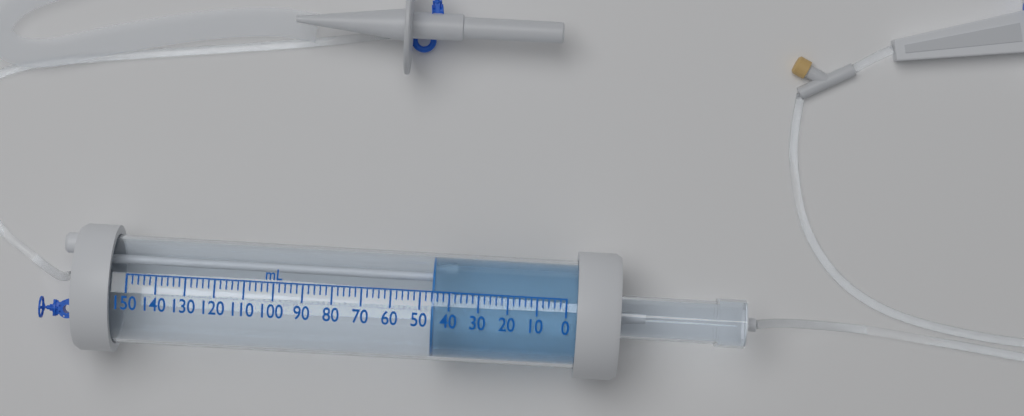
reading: 46 mL
